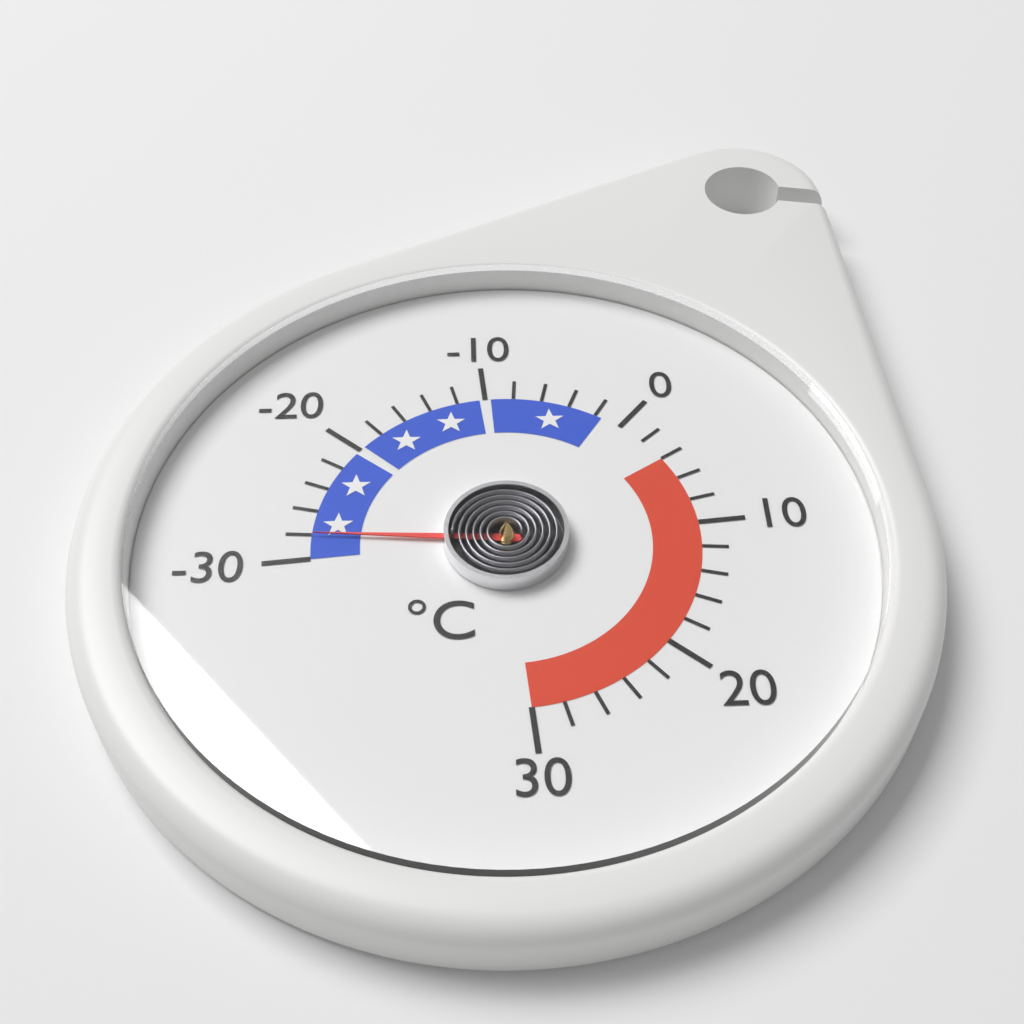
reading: -28 °C
